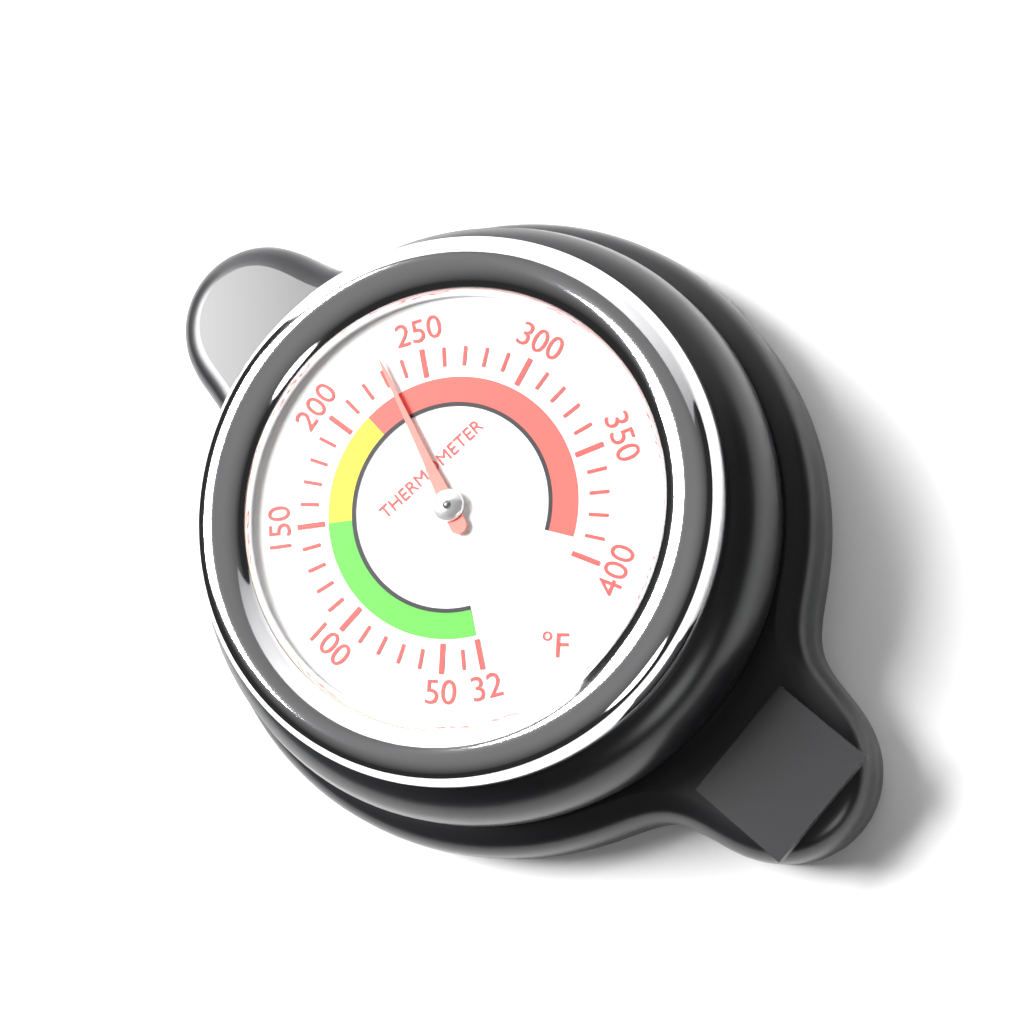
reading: 232 °F
